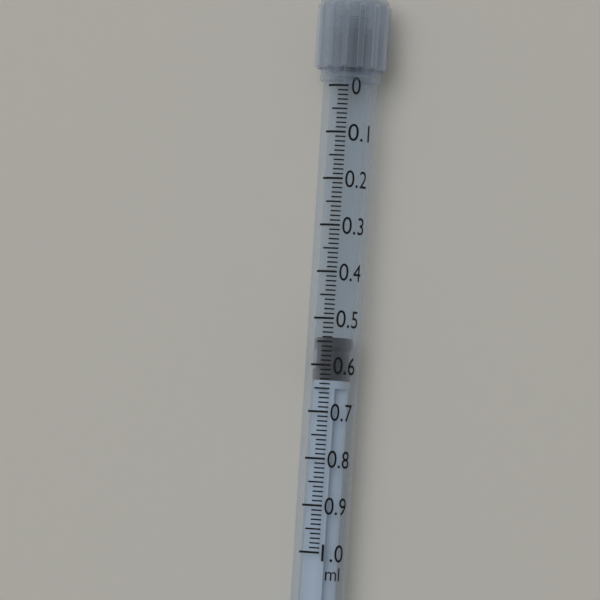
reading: 0.54 ml
